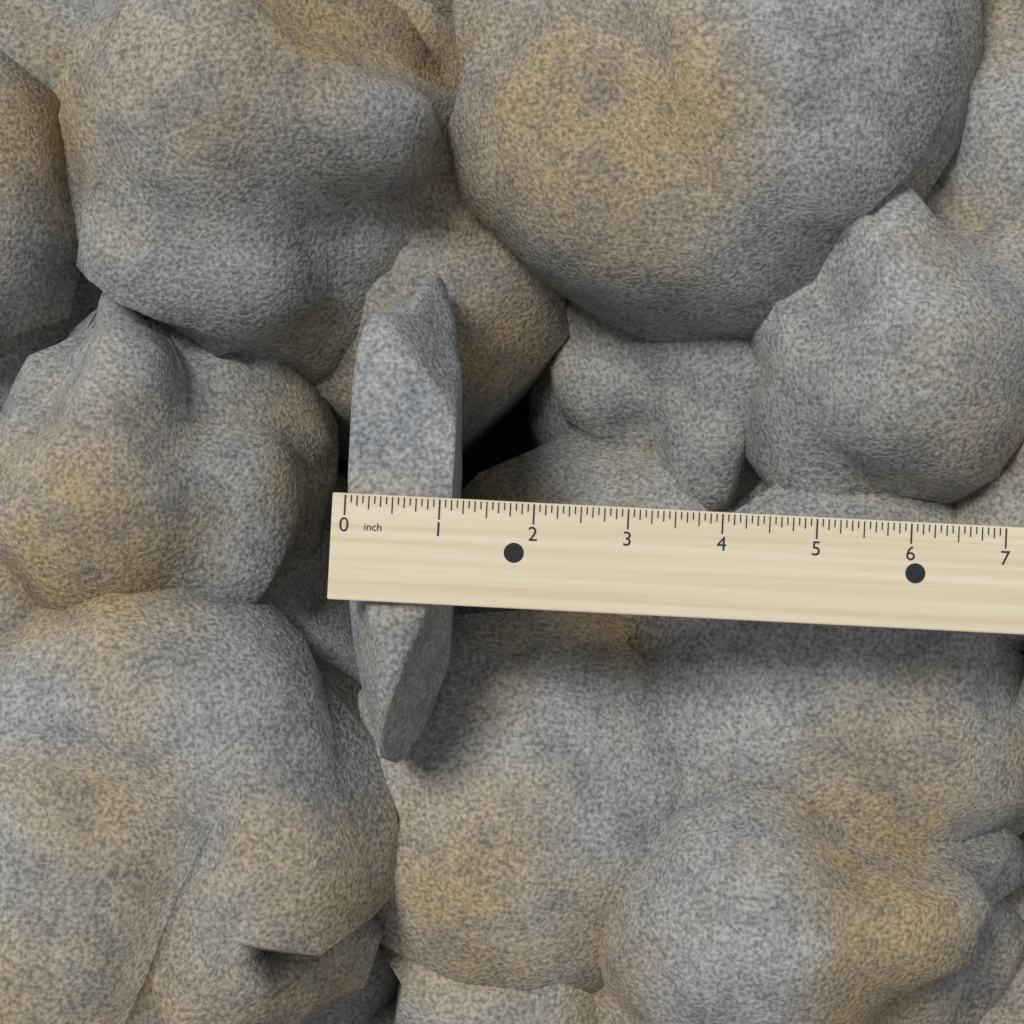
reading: 1.1250 inch
